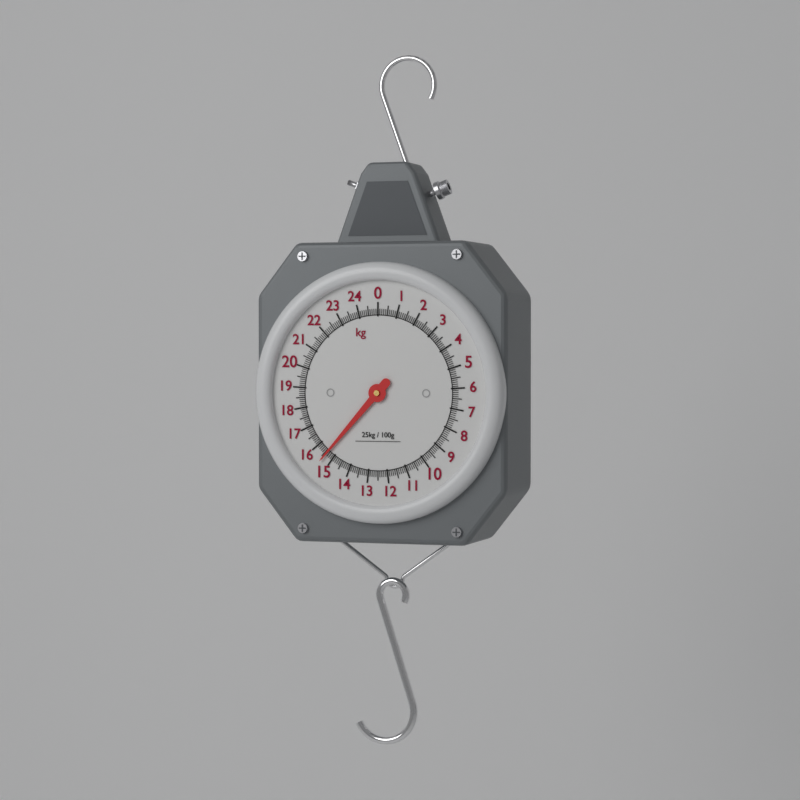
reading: 15.4 kg
